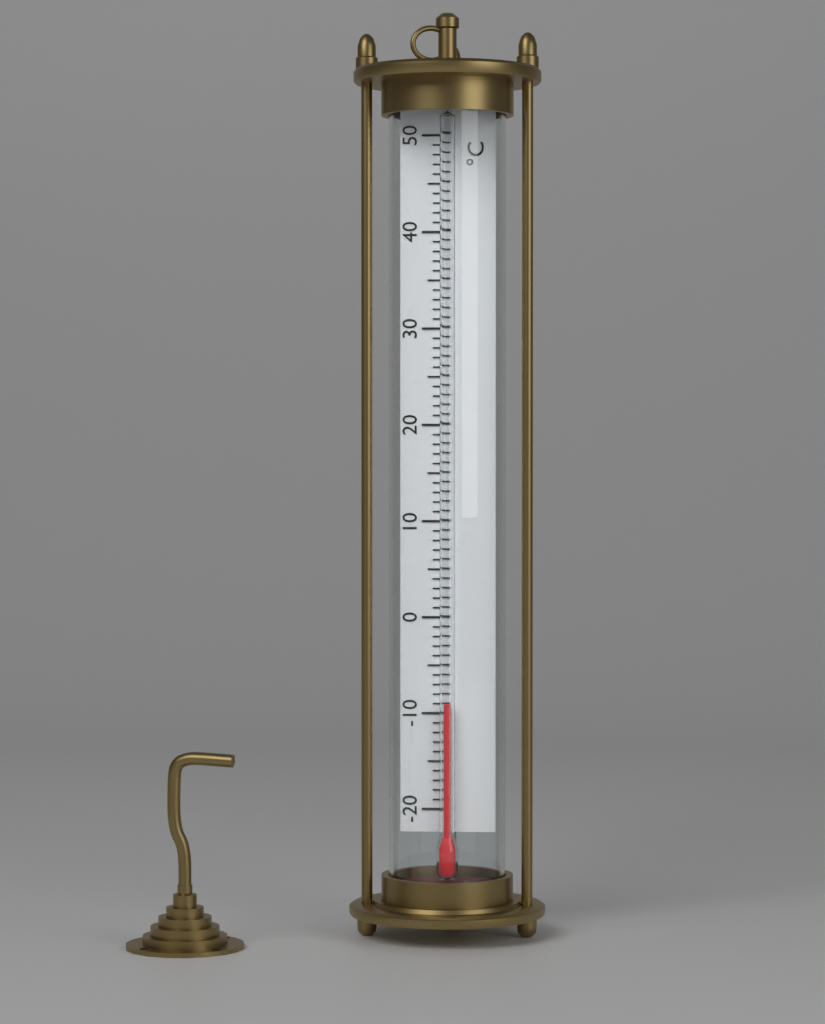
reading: -9 °C
